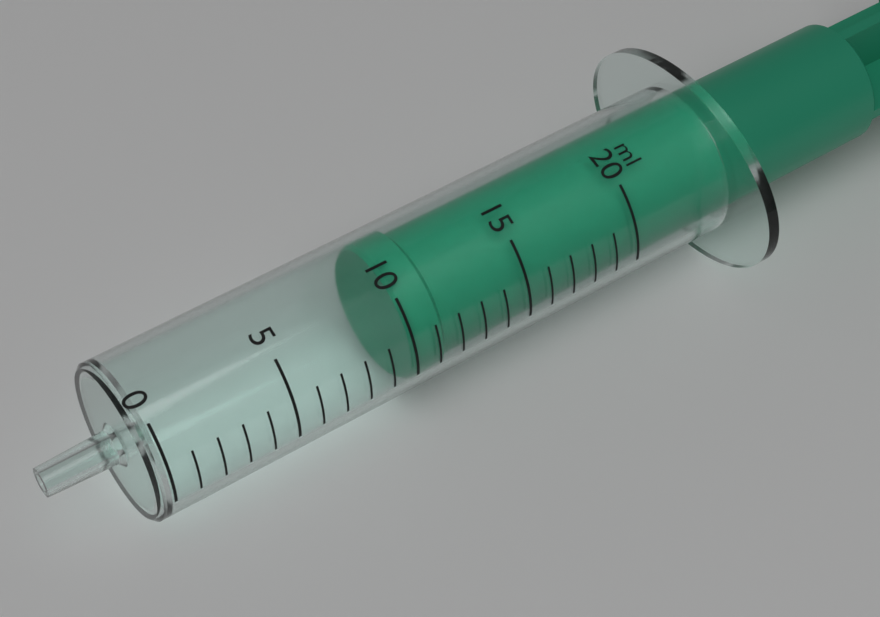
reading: 10 ml
